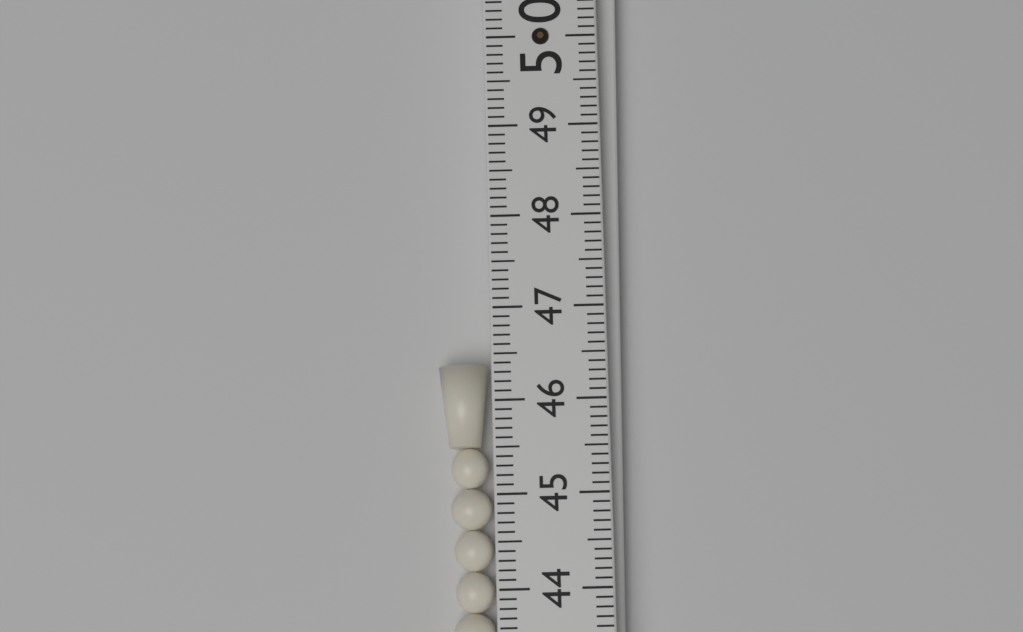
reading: 46.4 (no unit)
